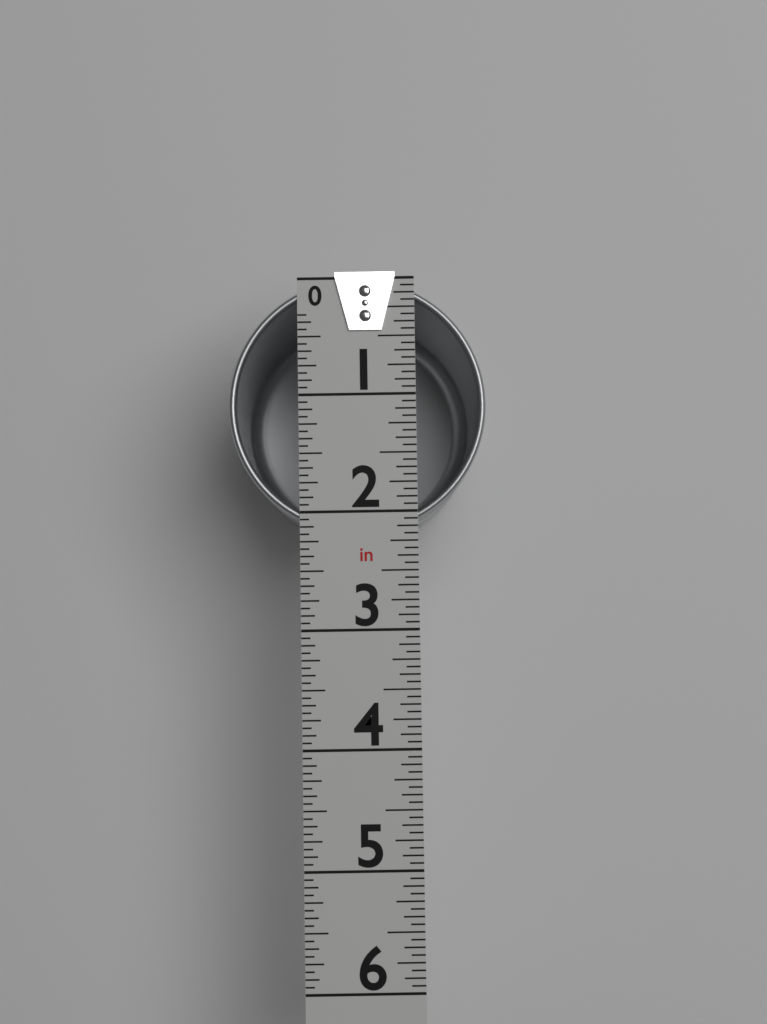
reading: 2.1875 in
